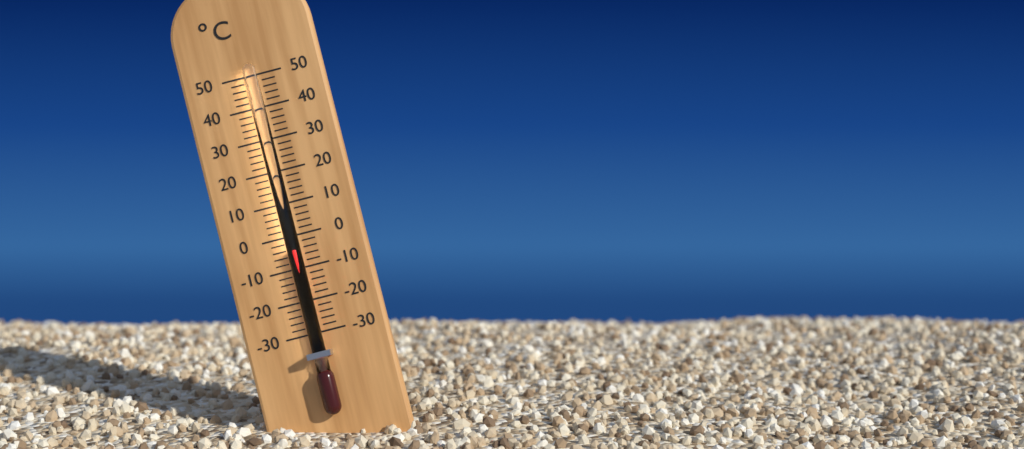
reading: -4 °C
